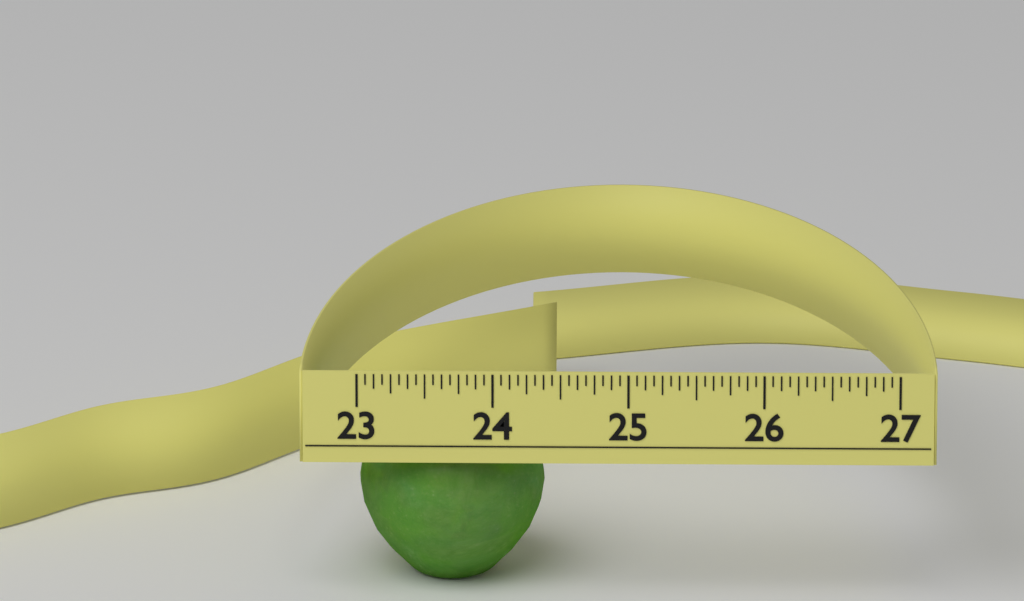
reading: 24.3750 (no unit)
